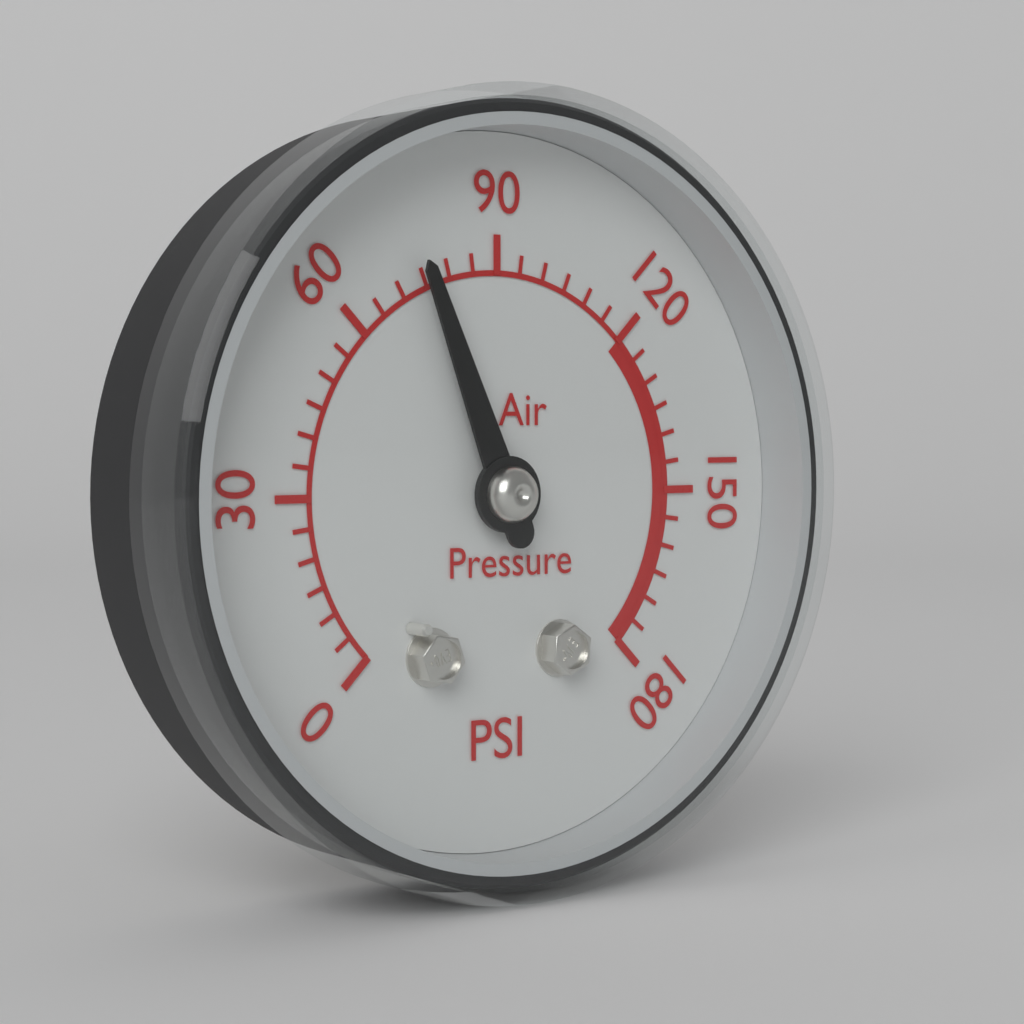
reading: 75 psi
